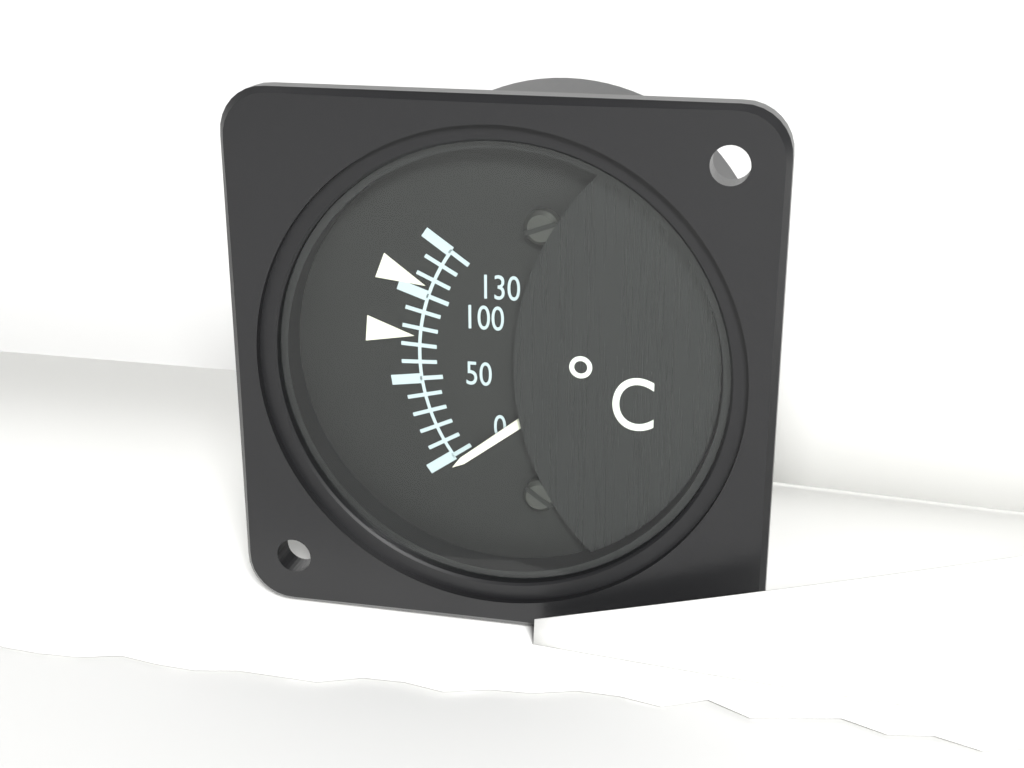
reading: -5 °C
